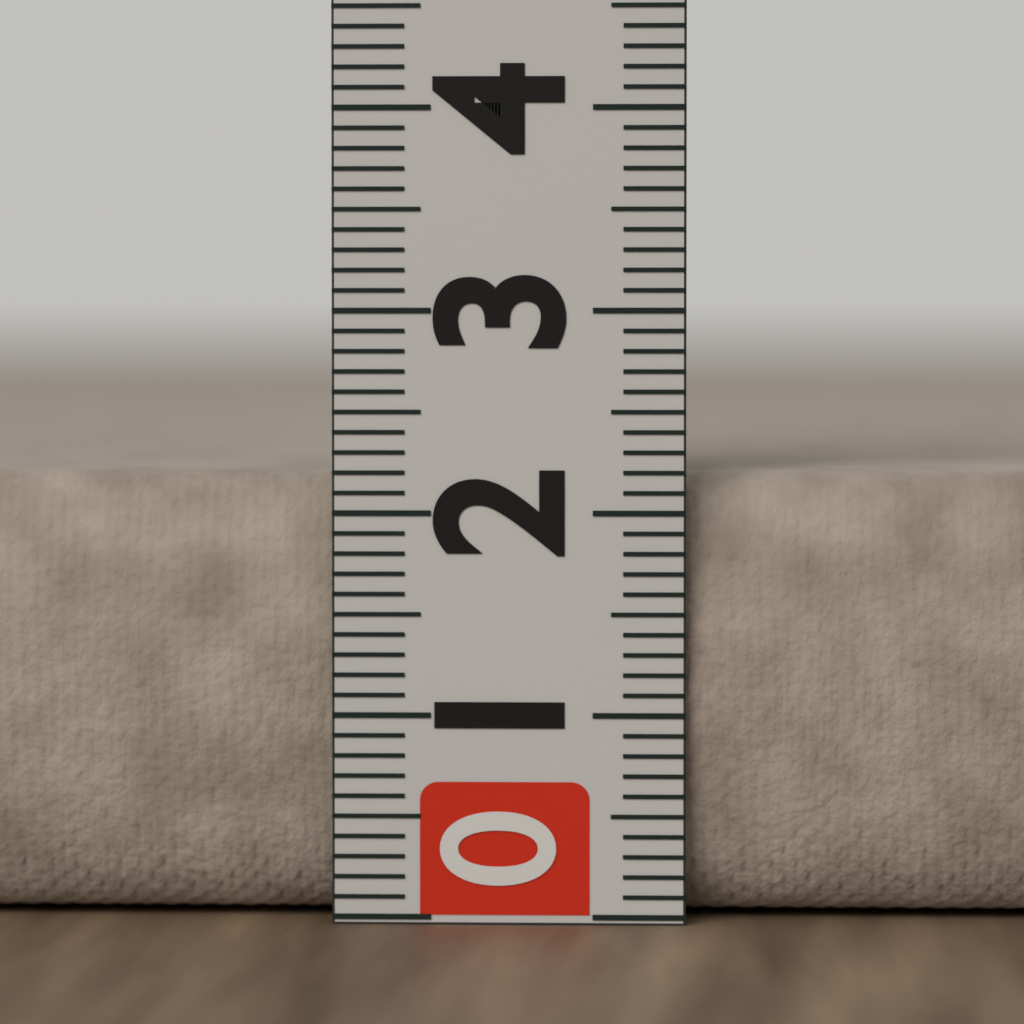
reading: 2.2 (no unit)
